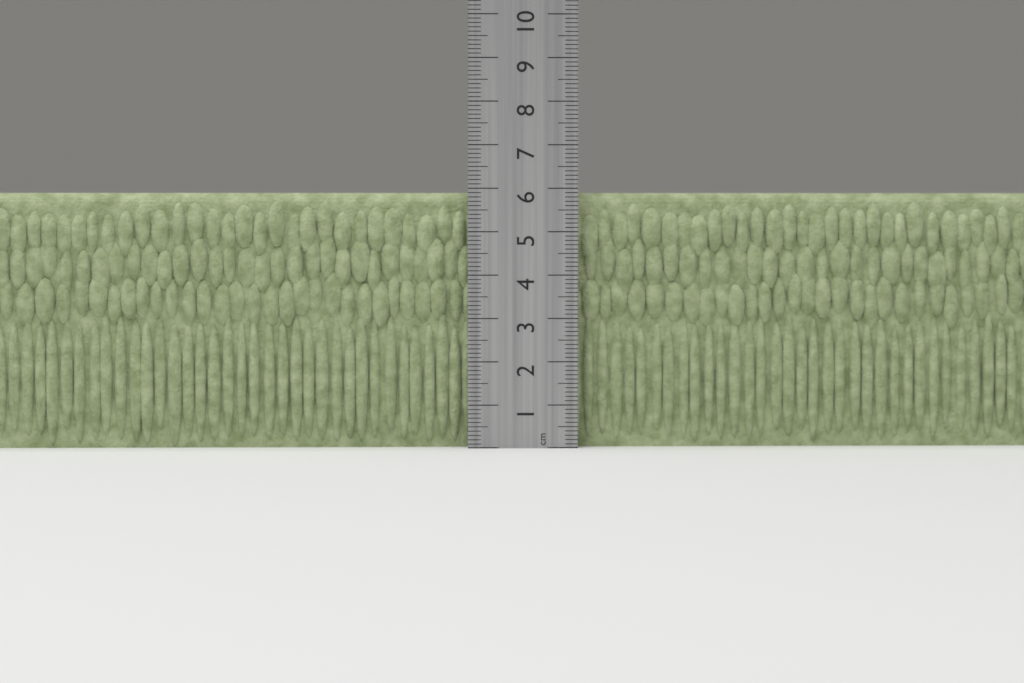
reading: 5.9 cm
